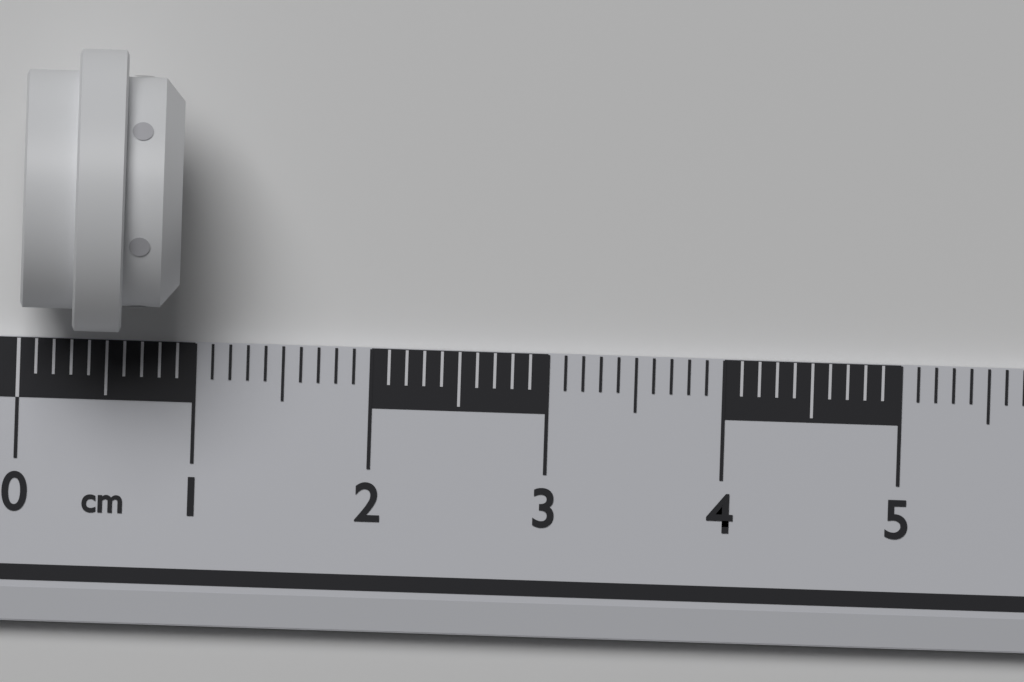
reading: 0.9 cm
